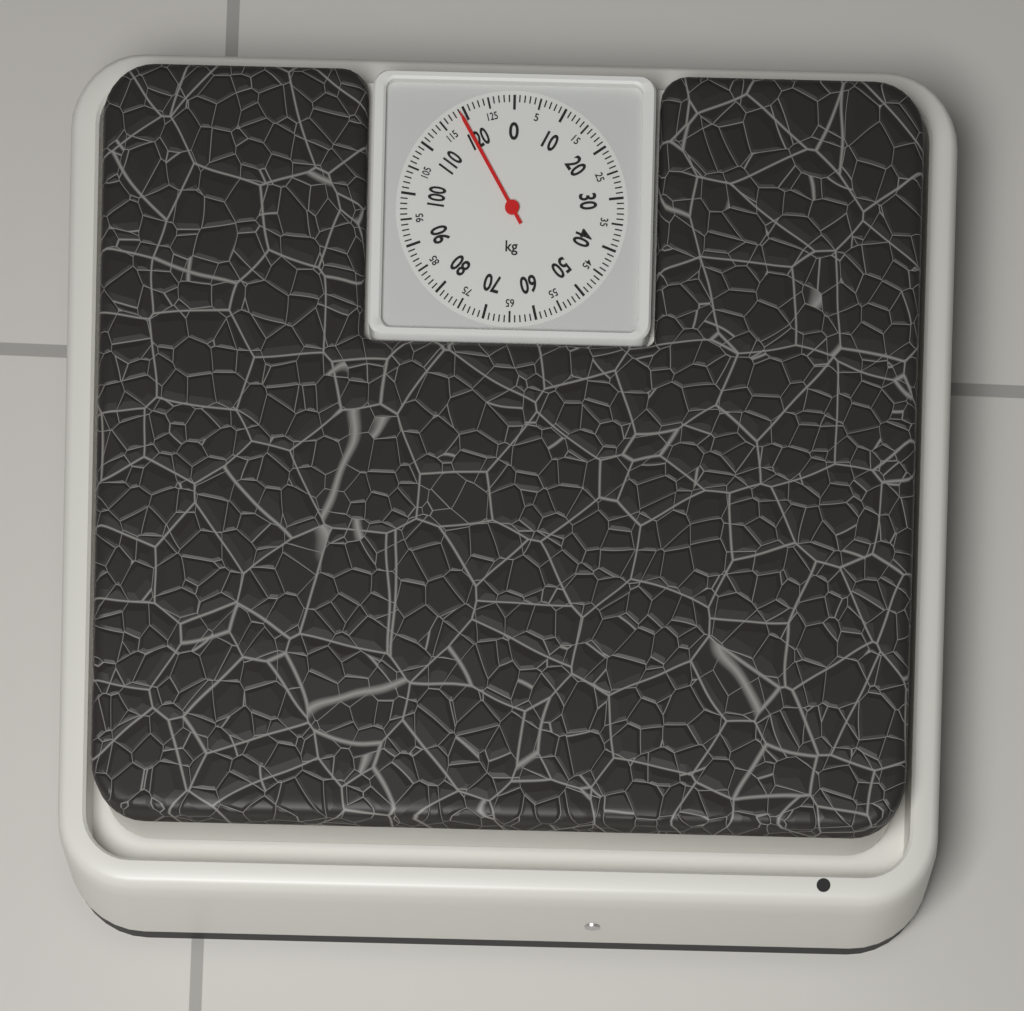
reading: 119 kg
